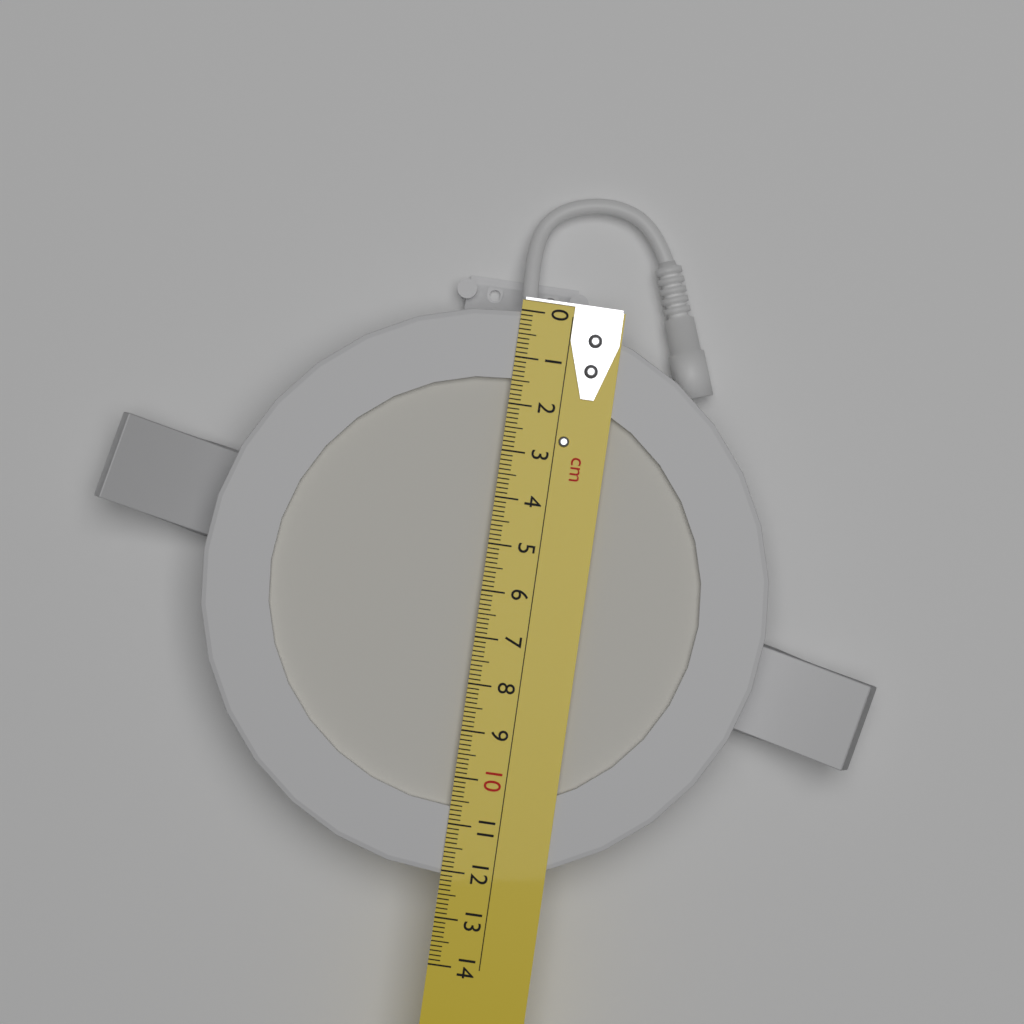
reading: 12.1 cm
